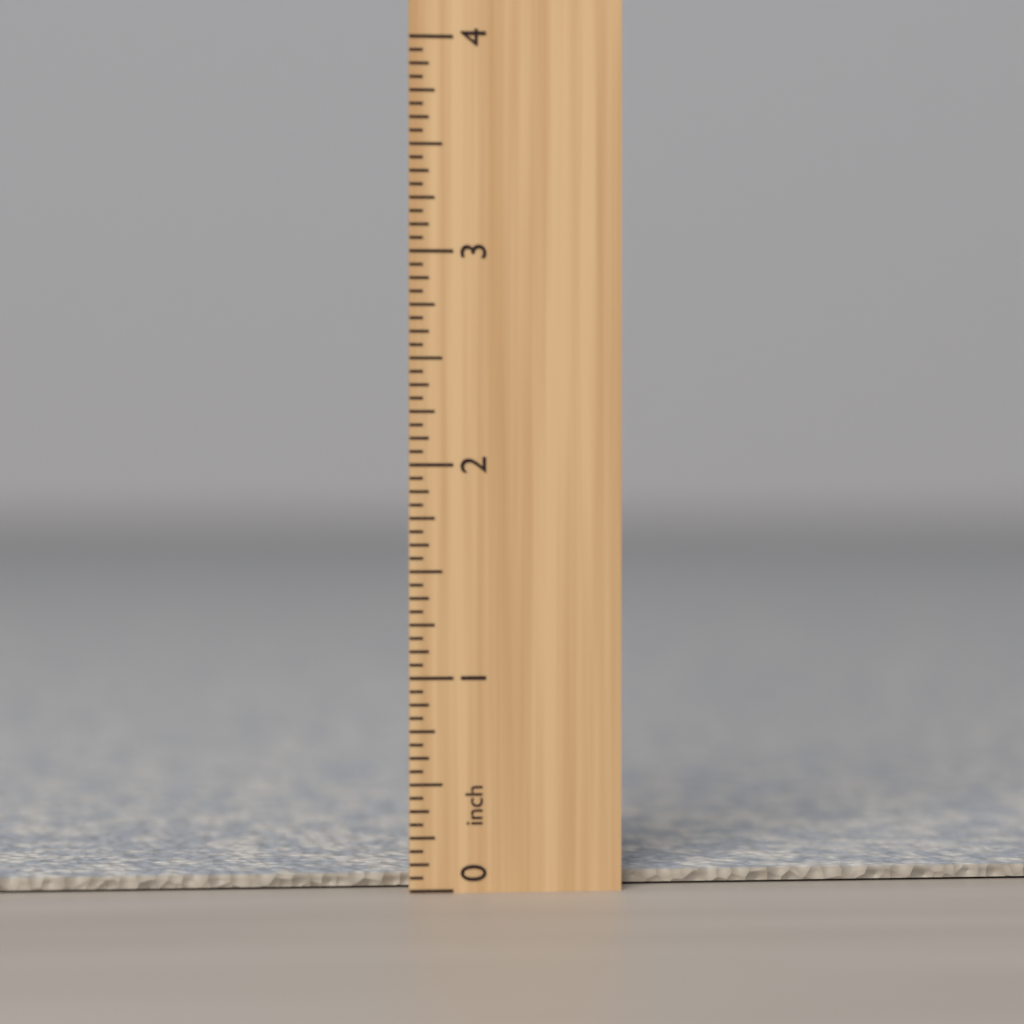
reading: 0.0625 inch
